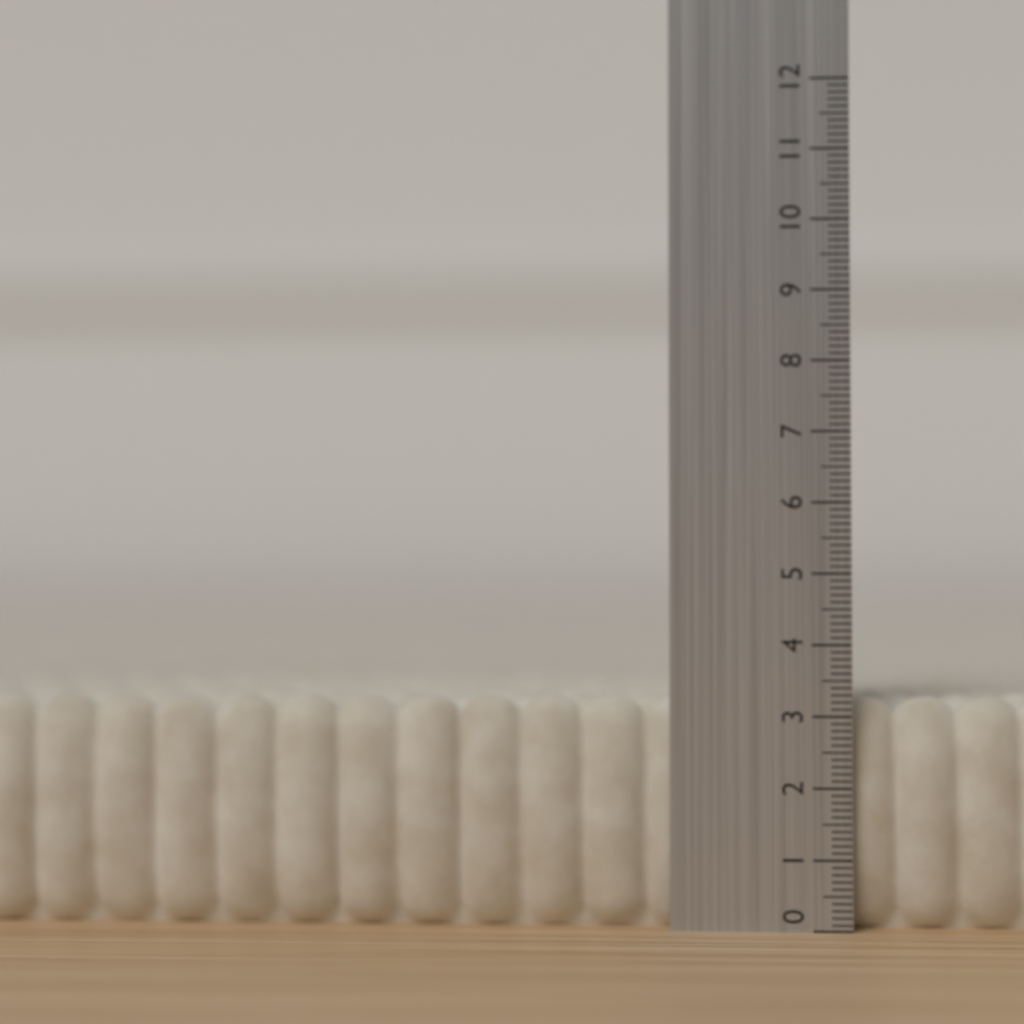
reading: 3.3 (no unit)
